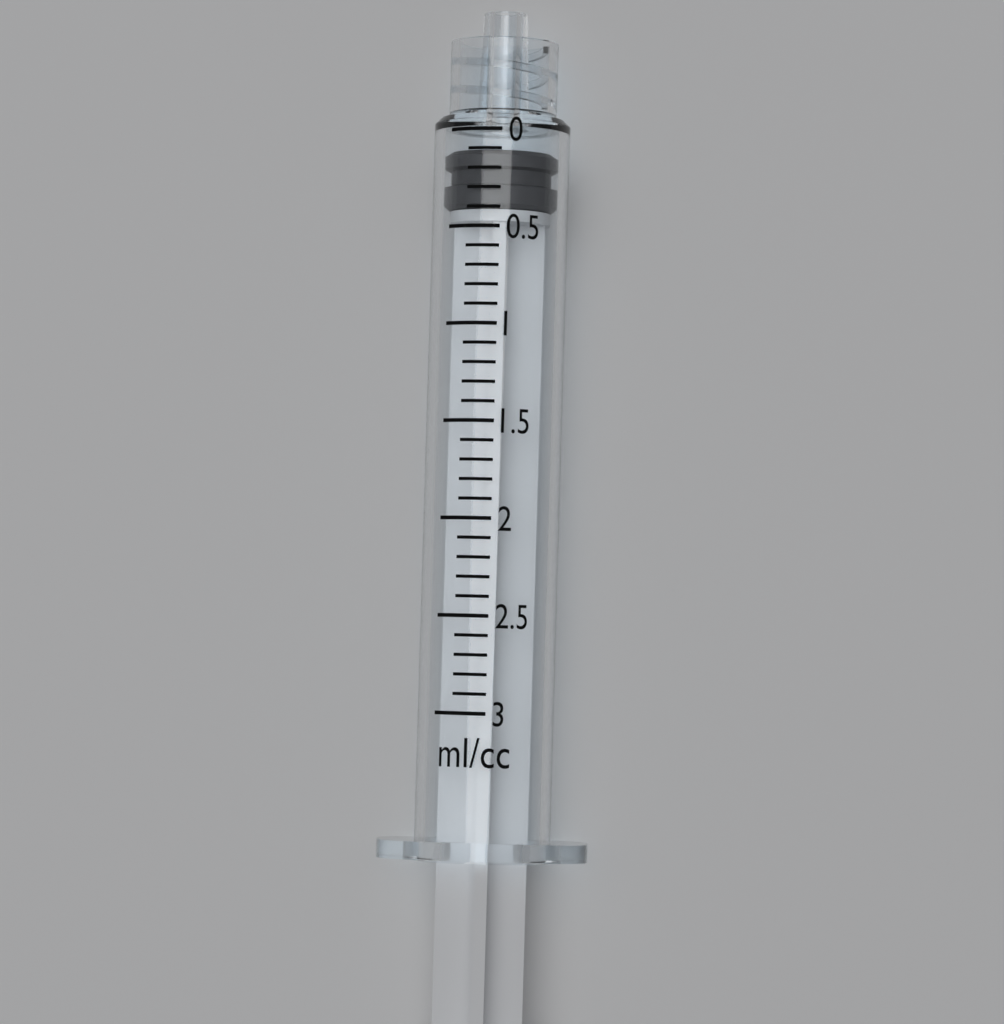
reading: 0.1 ml
